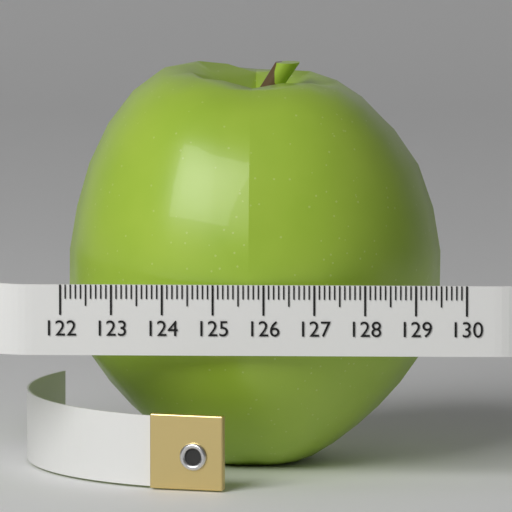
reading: 129.4 (no unit)
